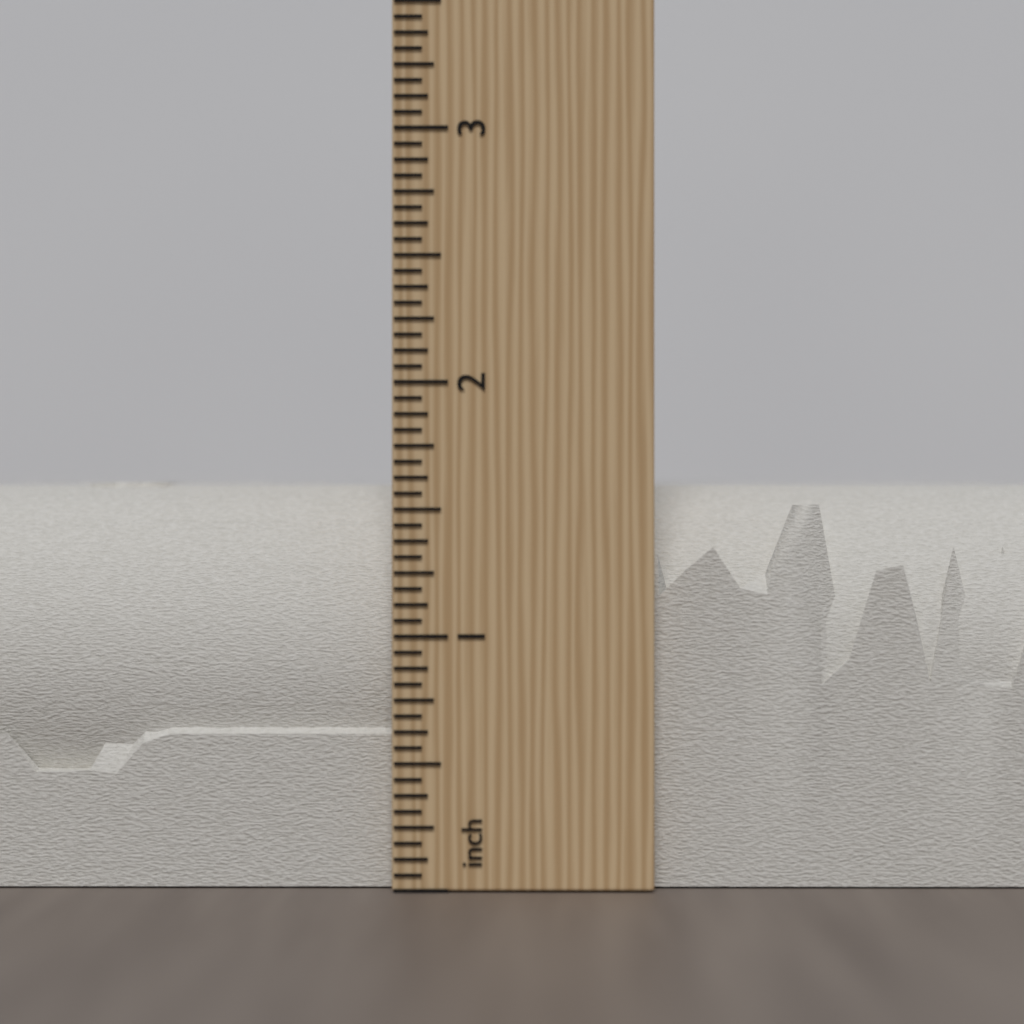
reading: 1.6250 inch
